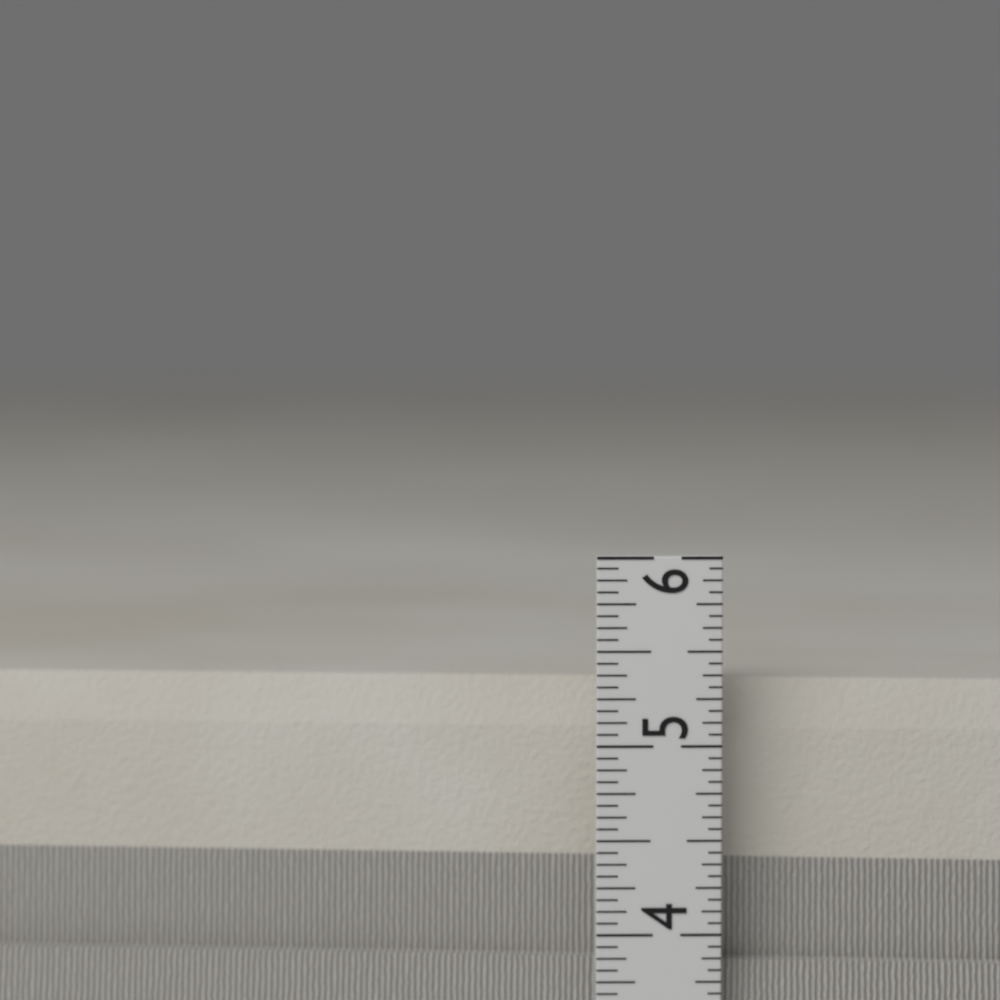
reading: 5.3125 in
